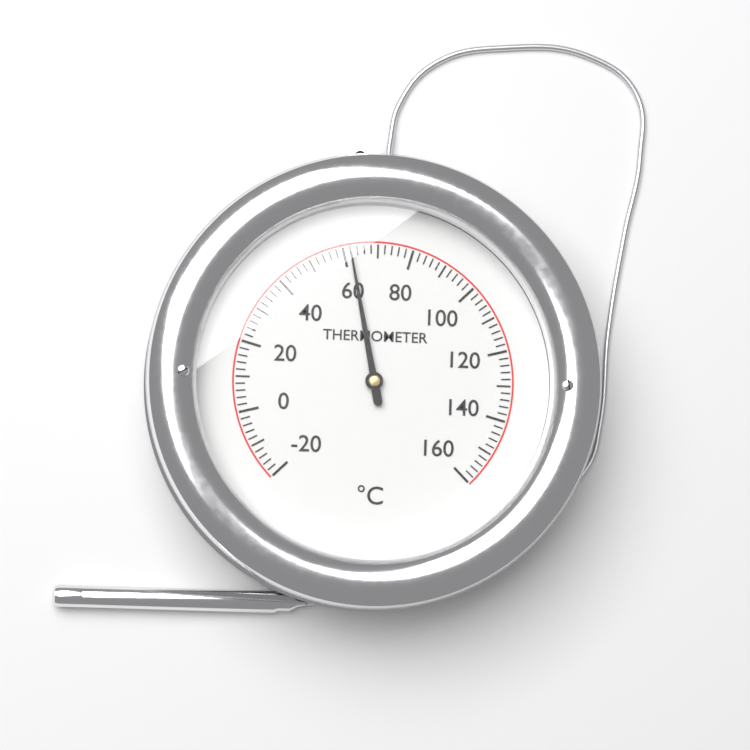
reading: 62 °C
